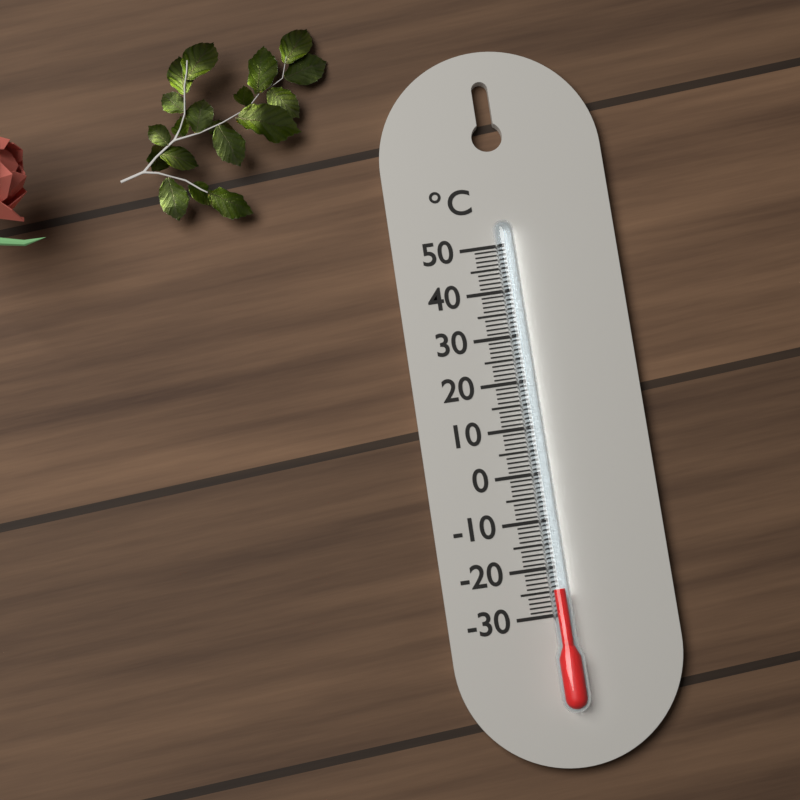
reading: -25 °C
